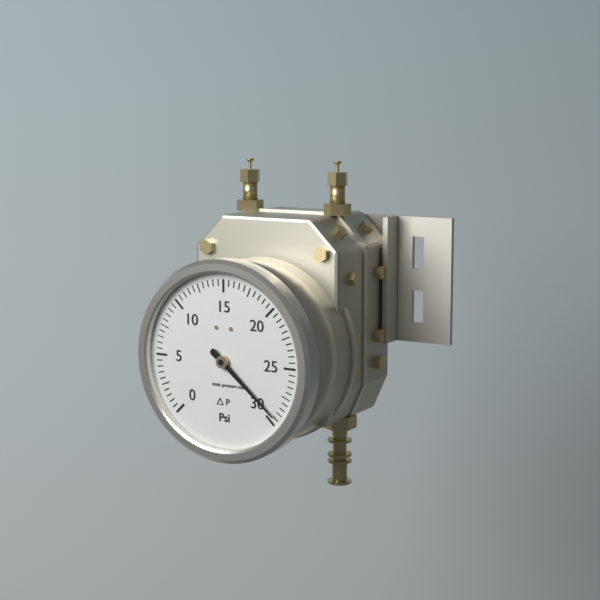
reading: 29.5 psi
